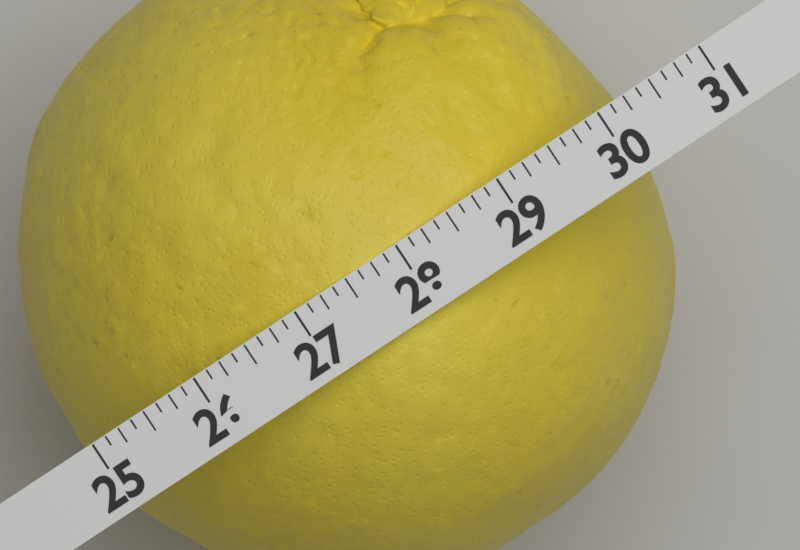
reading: 30.250 (no unit)
